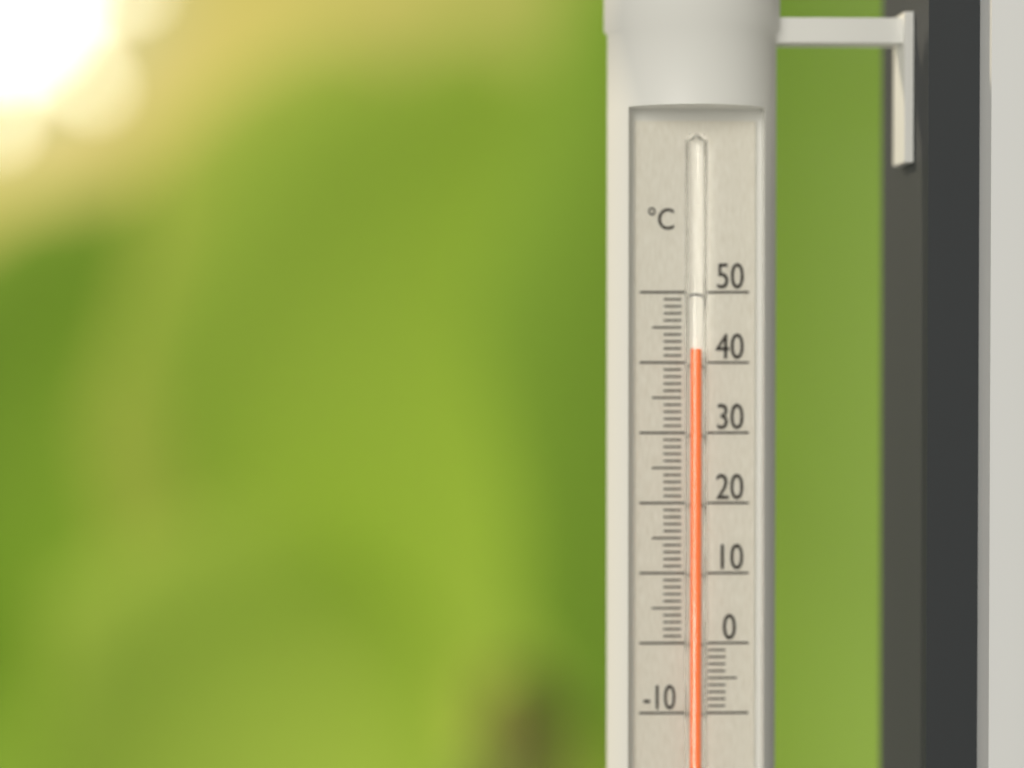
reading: 42 °C
